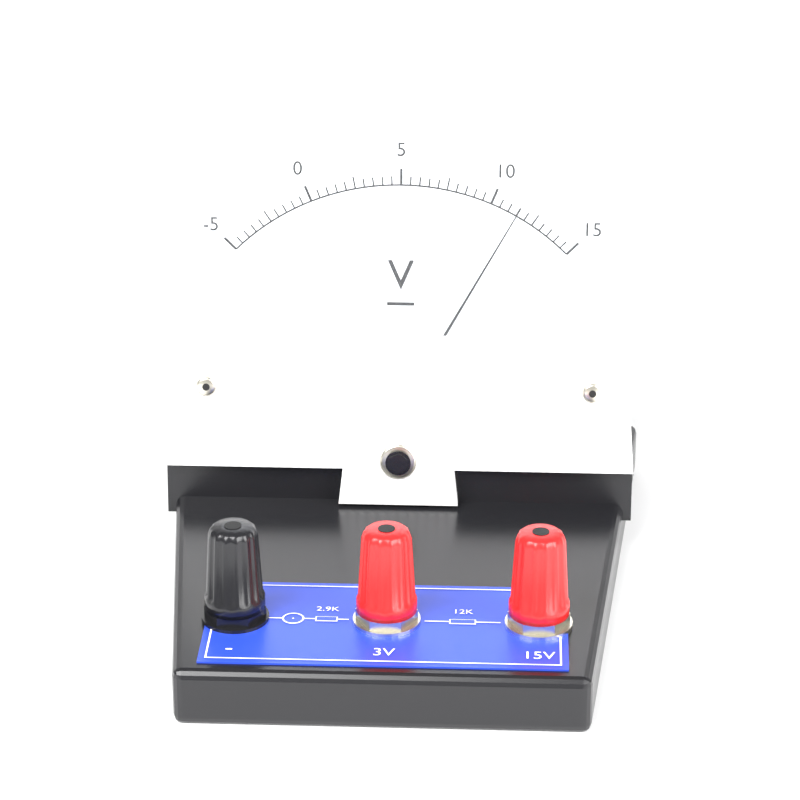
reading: 11.5 V
